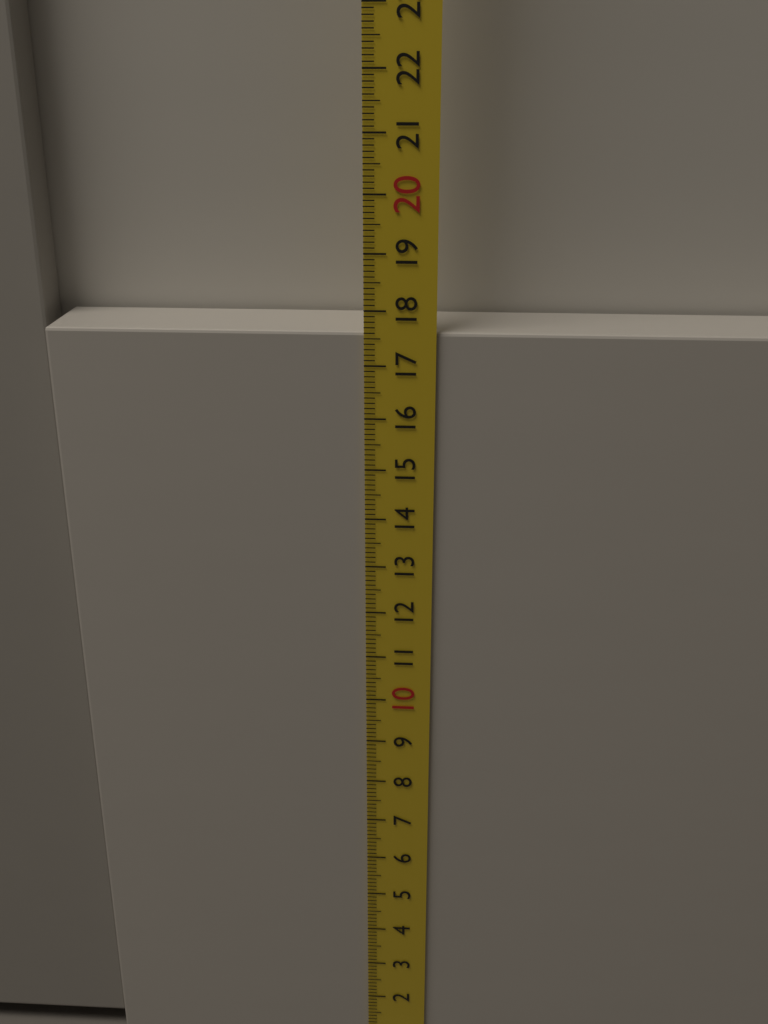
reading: 17.6 cm
